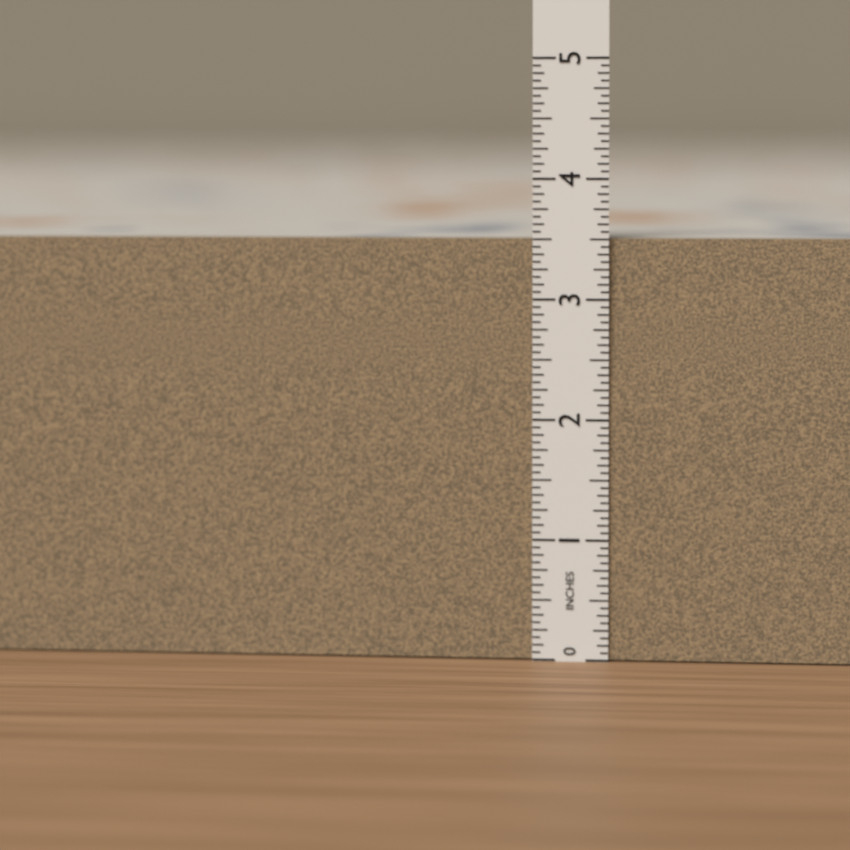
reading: 3.5000 in
